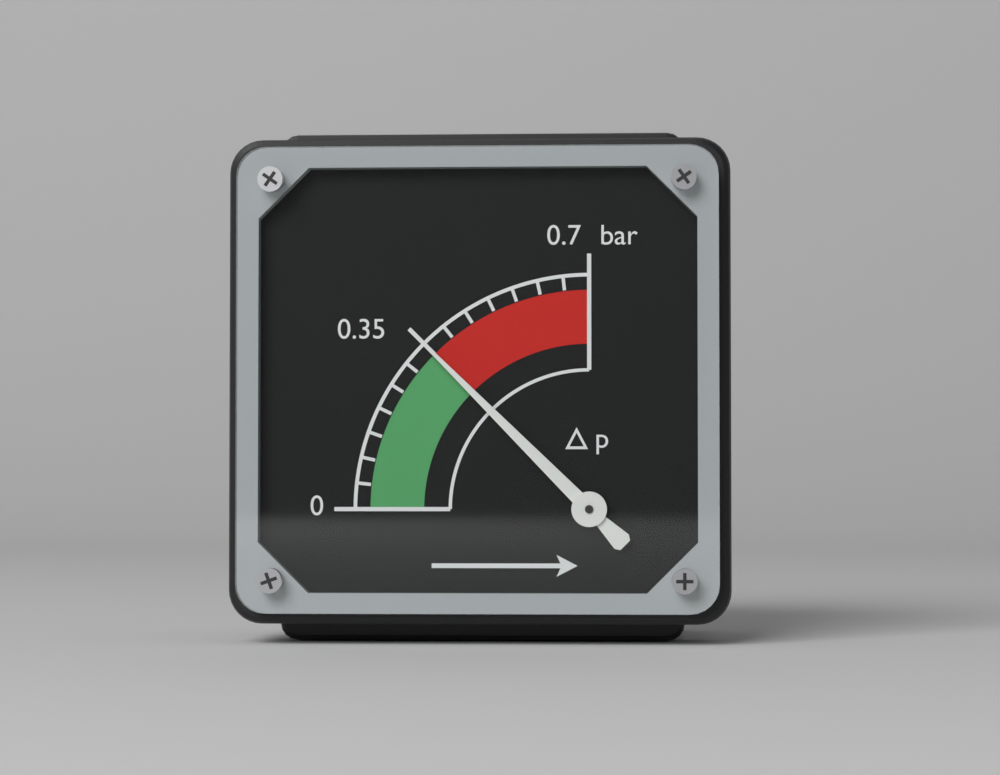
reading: 0.35 bar
